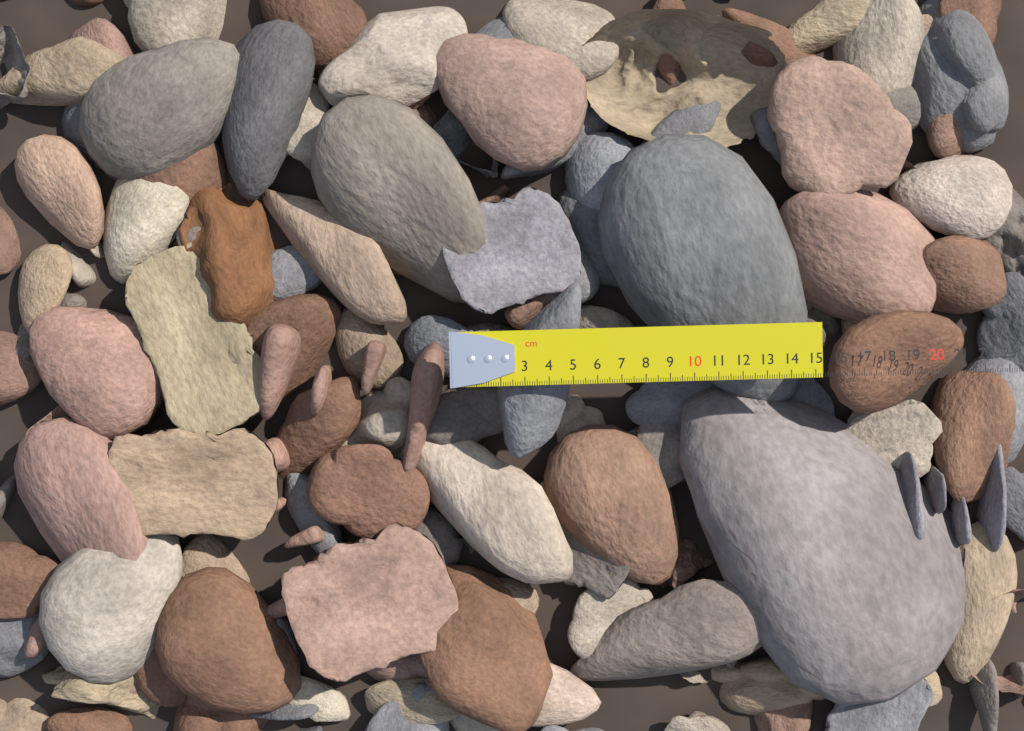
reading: 15.3 cm
